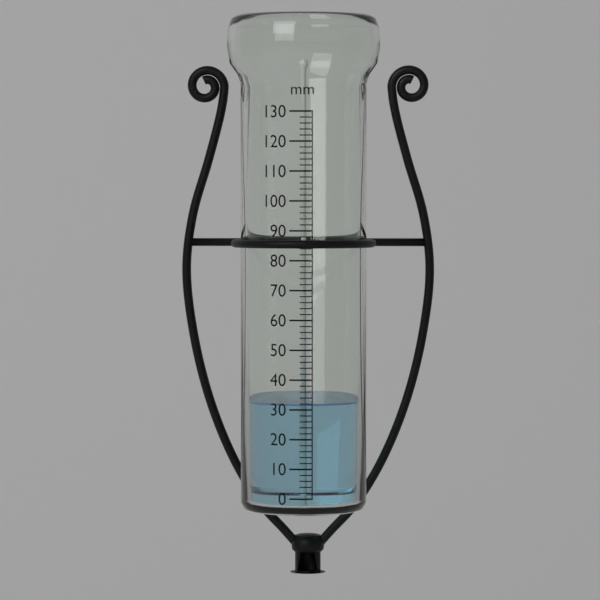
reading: 32 mm
